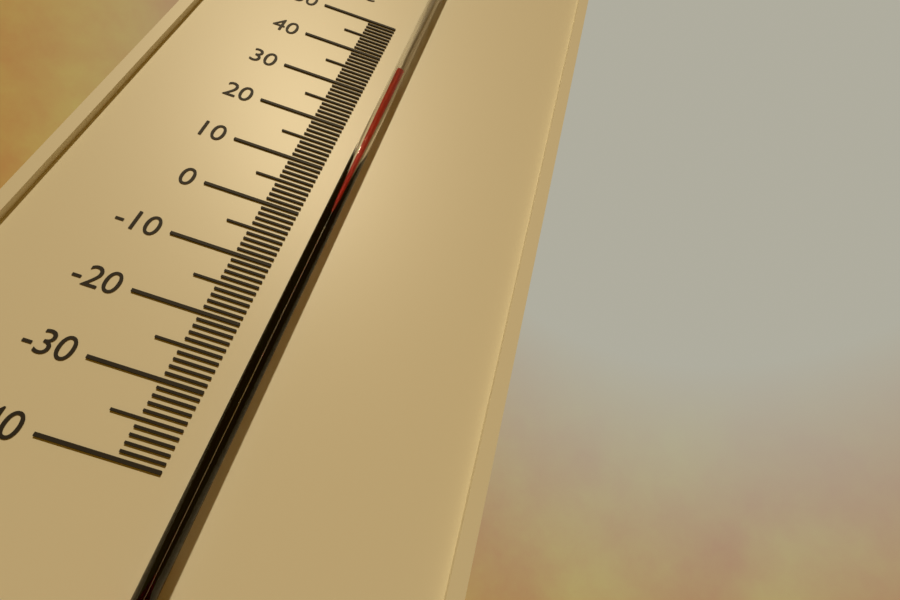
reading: 36 °C
